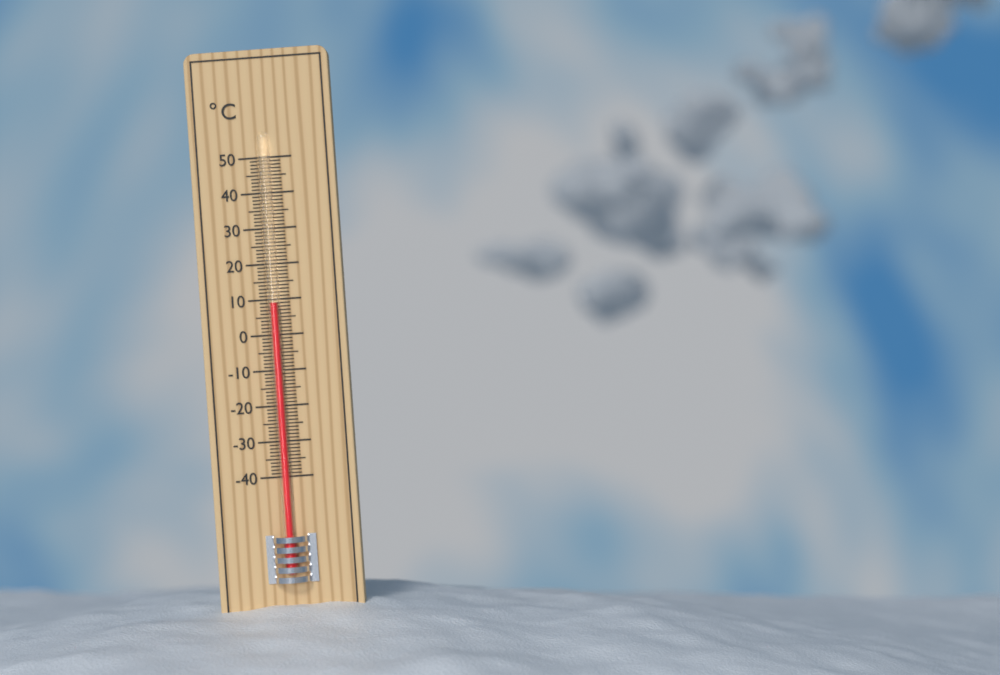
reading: 9 °C
